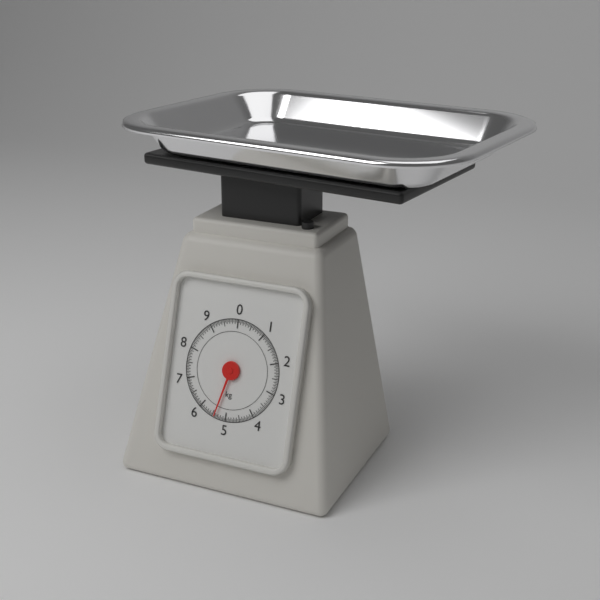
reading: 5.40 kg
